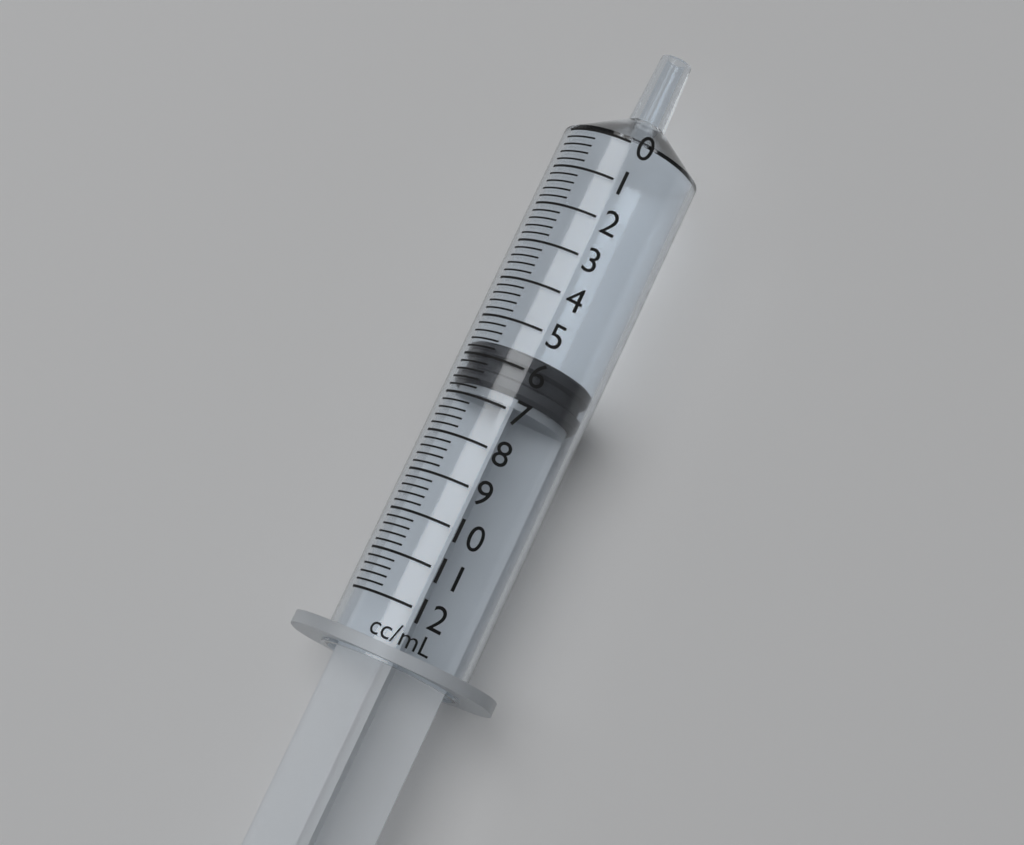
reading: 5.6 ml
